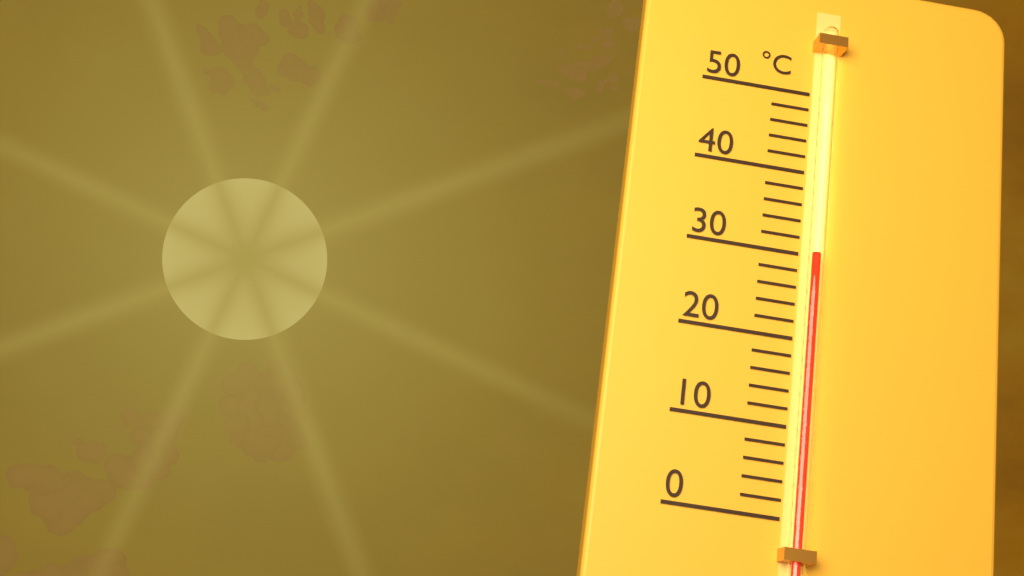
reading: 30 °C
